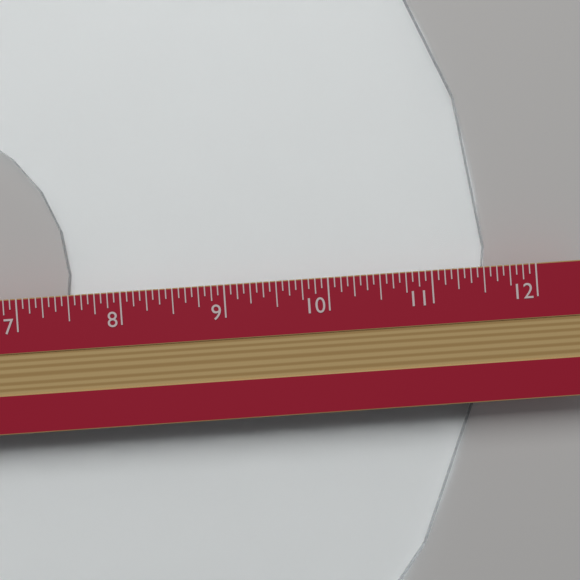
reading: 11.5625 in
